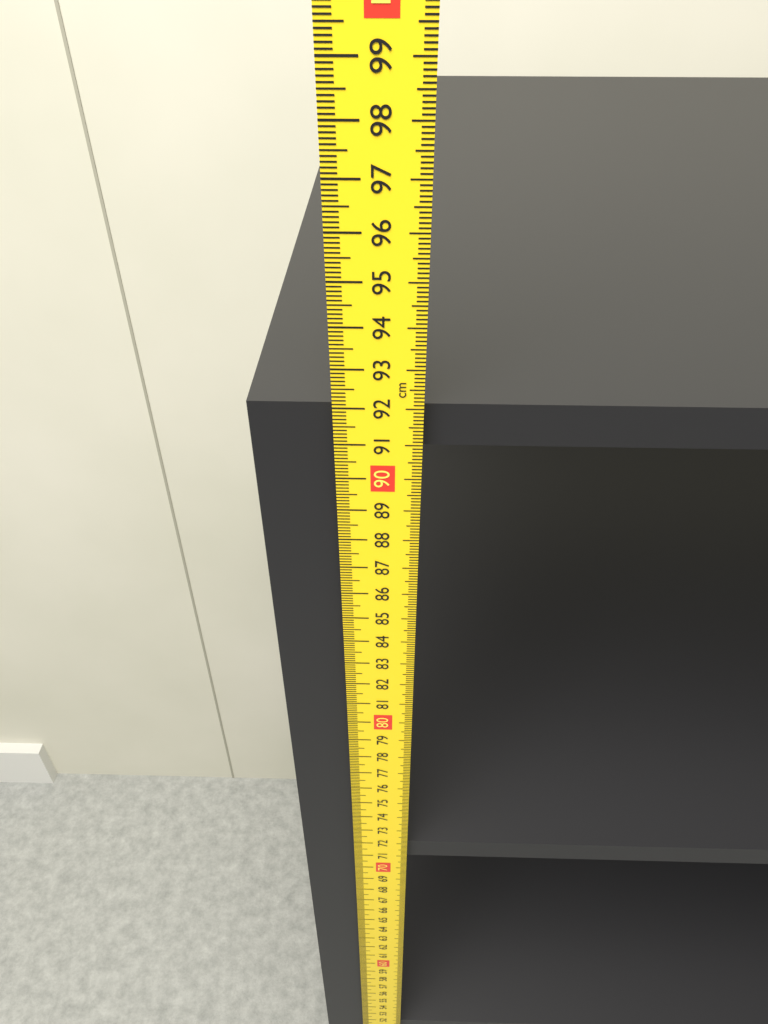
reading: 91.9 cm
